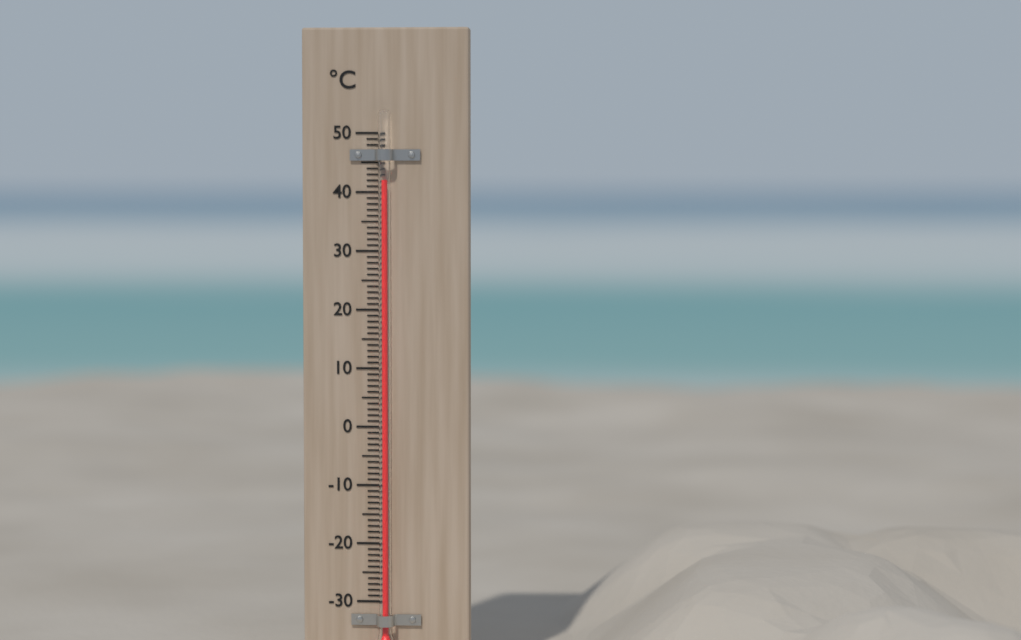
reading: 42 °C
